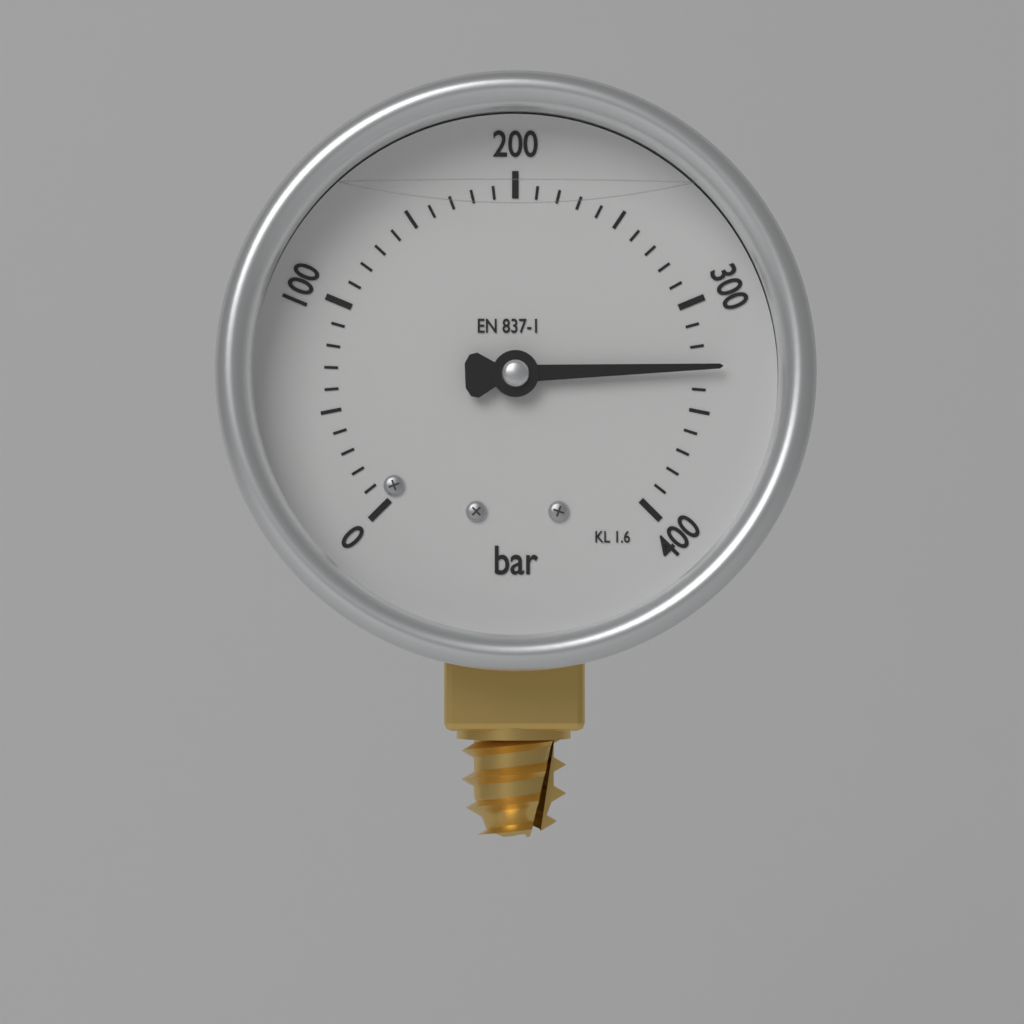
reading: 330 bar
